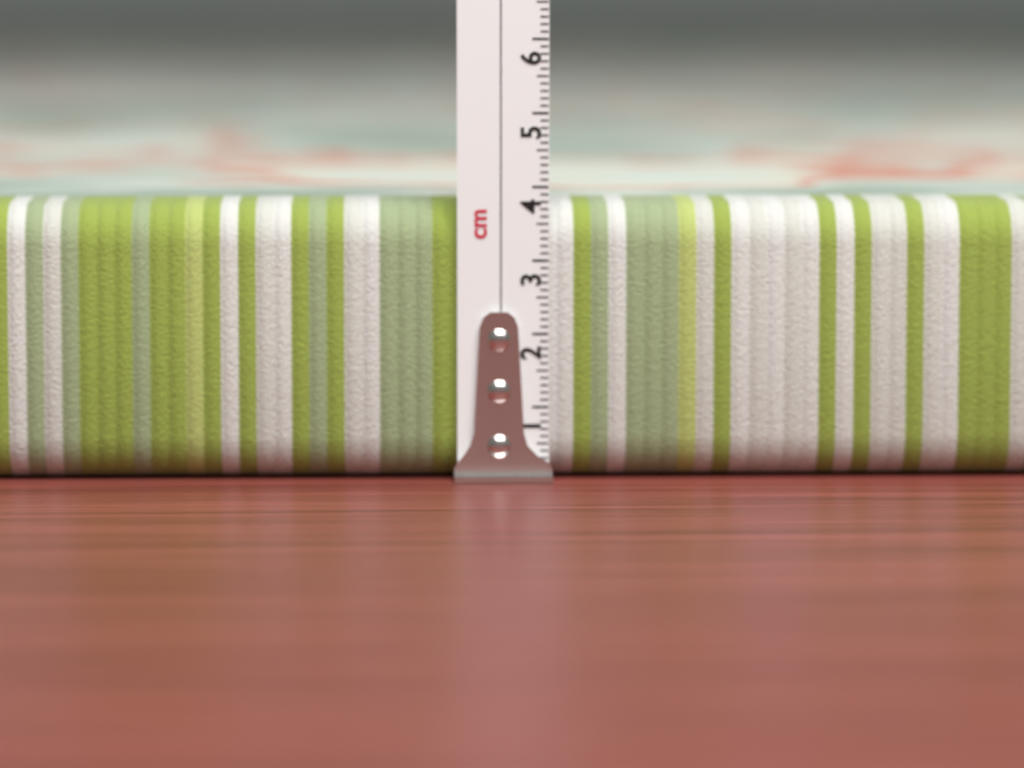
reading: 3.8 cm
